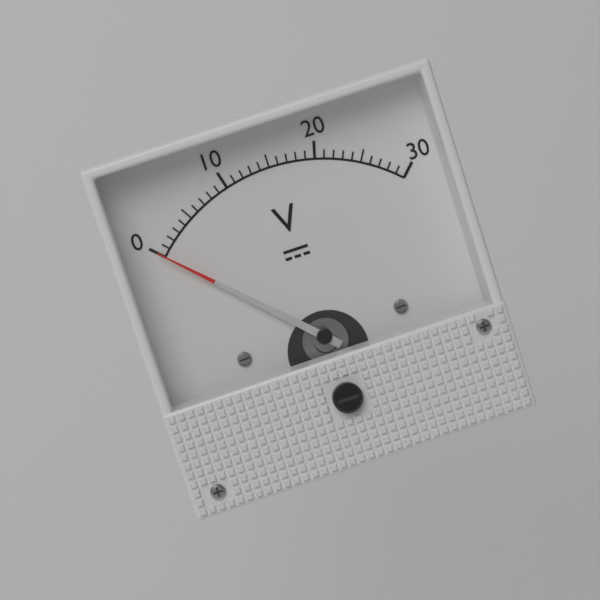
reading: 0 V
